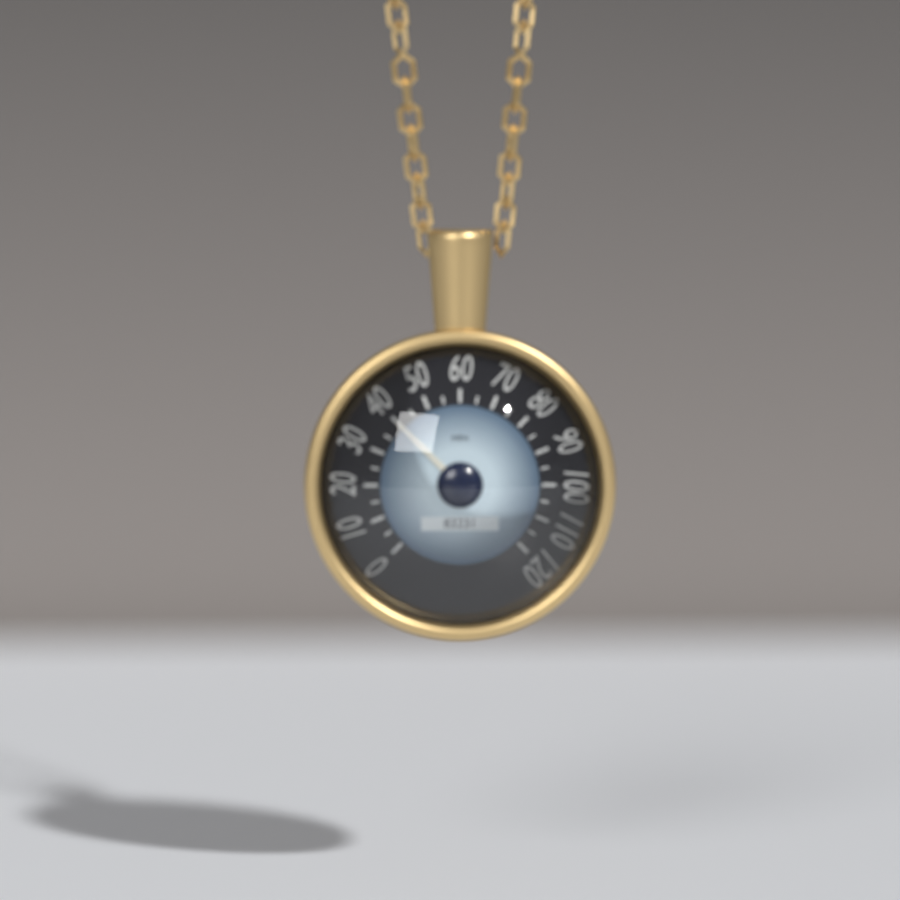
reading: 40 mph
